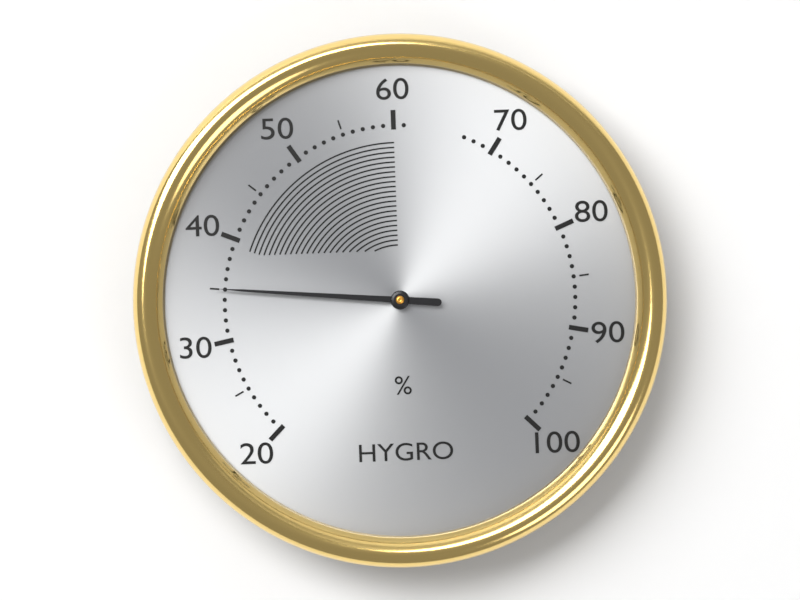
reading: 35 %
